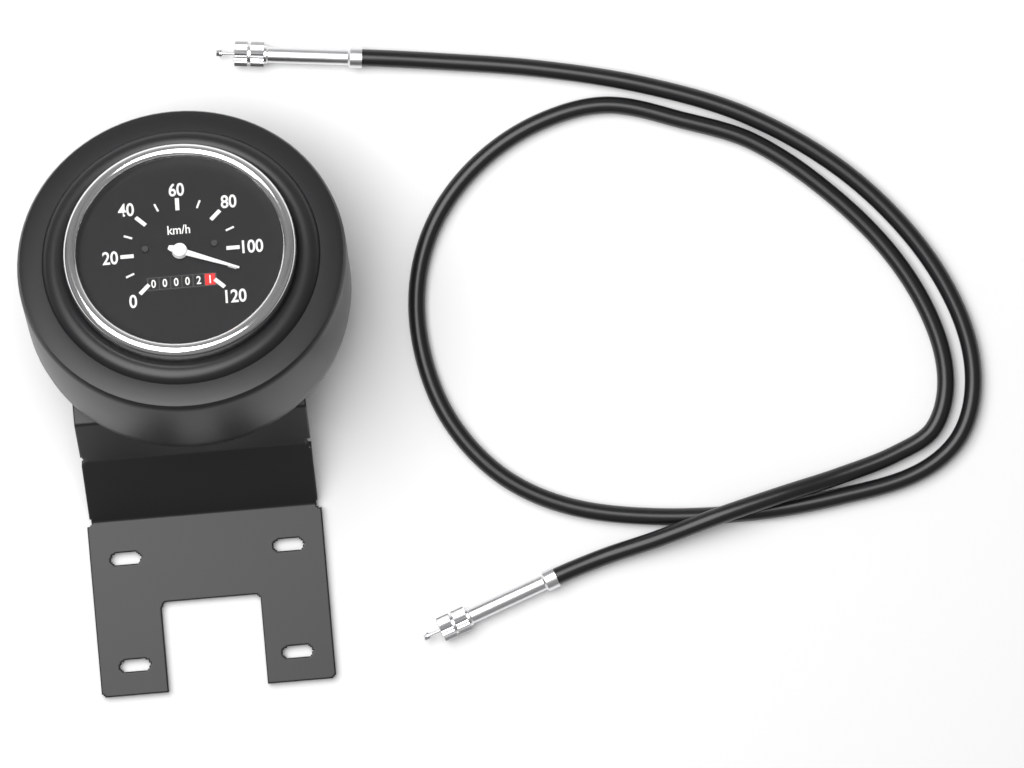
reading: 110 km/h
